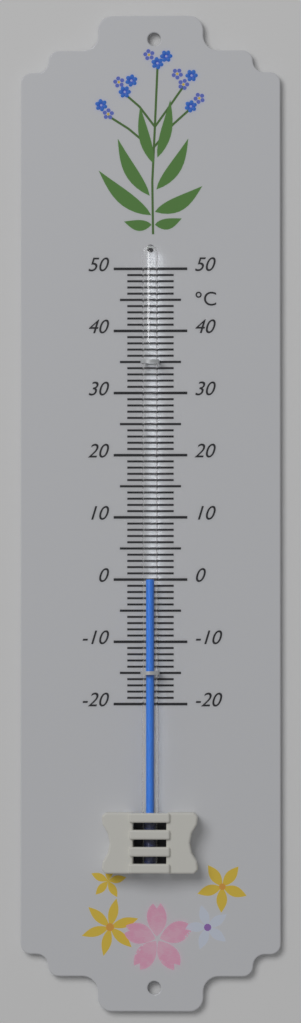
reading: 0 °C
